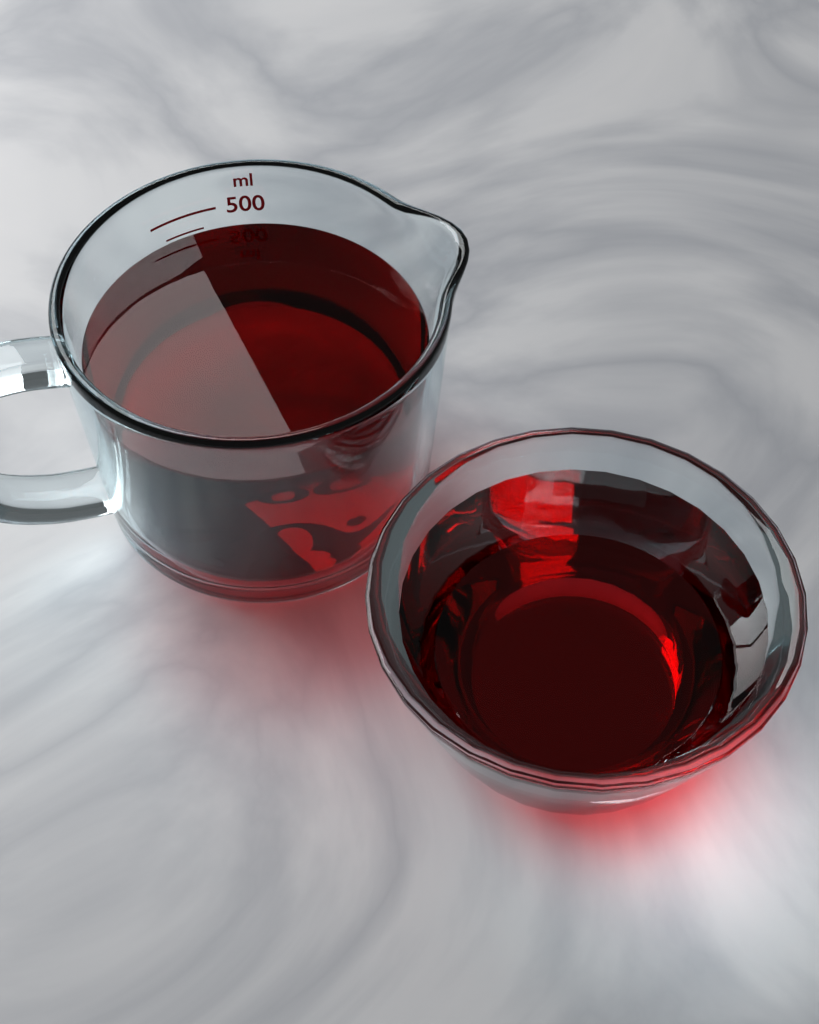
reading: 450 ml
